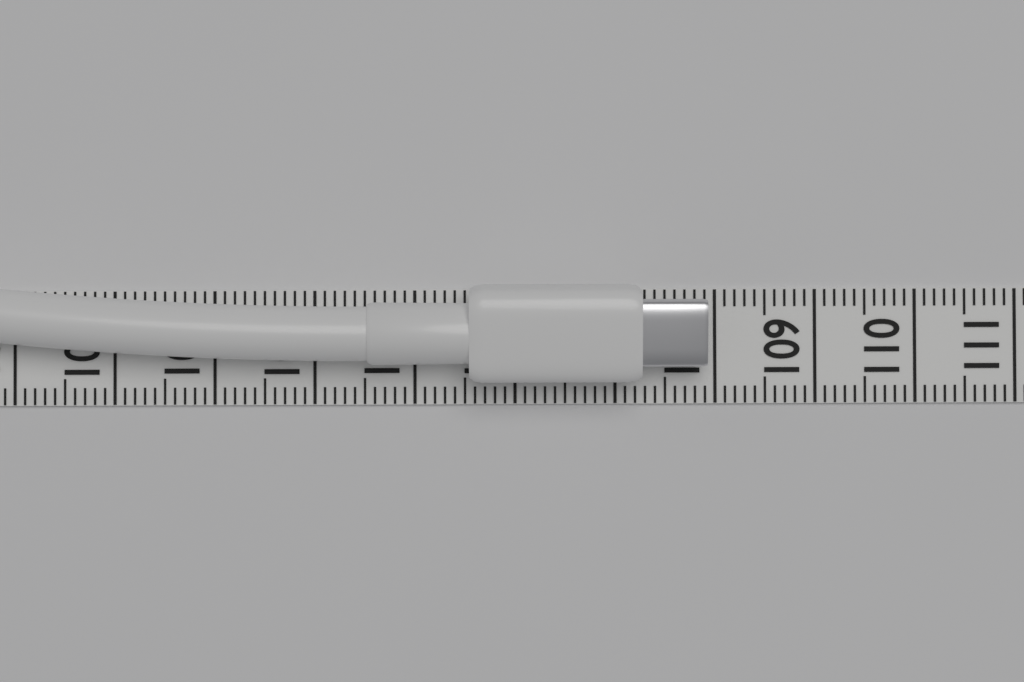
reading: 107.9 (no unit)
